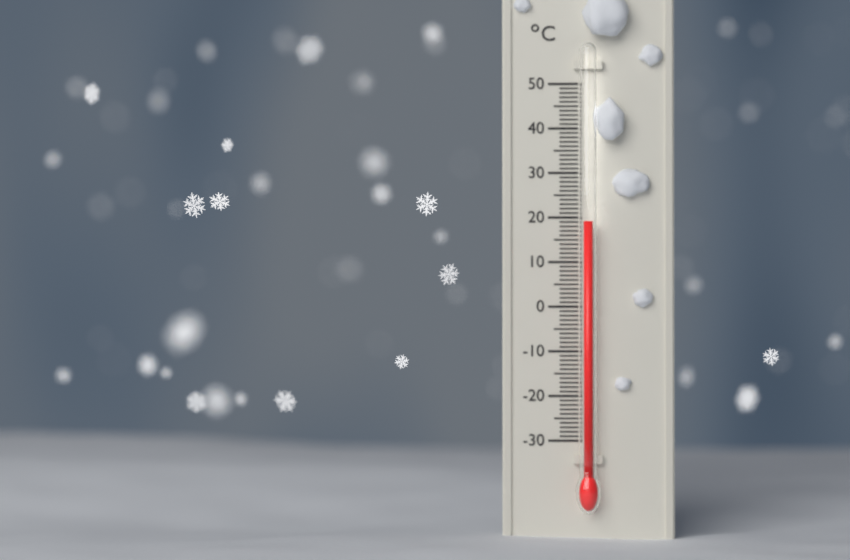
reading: 19 °C
